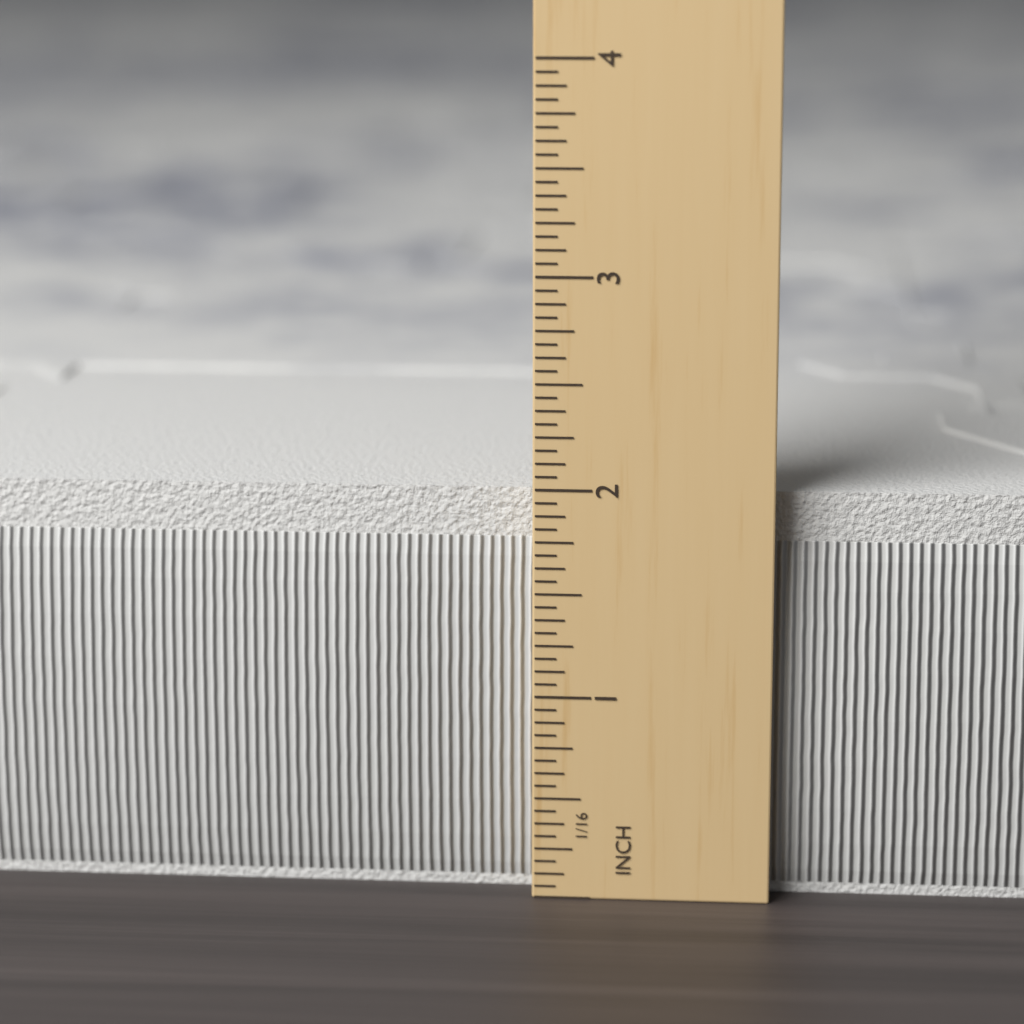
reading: 2.0000 in
